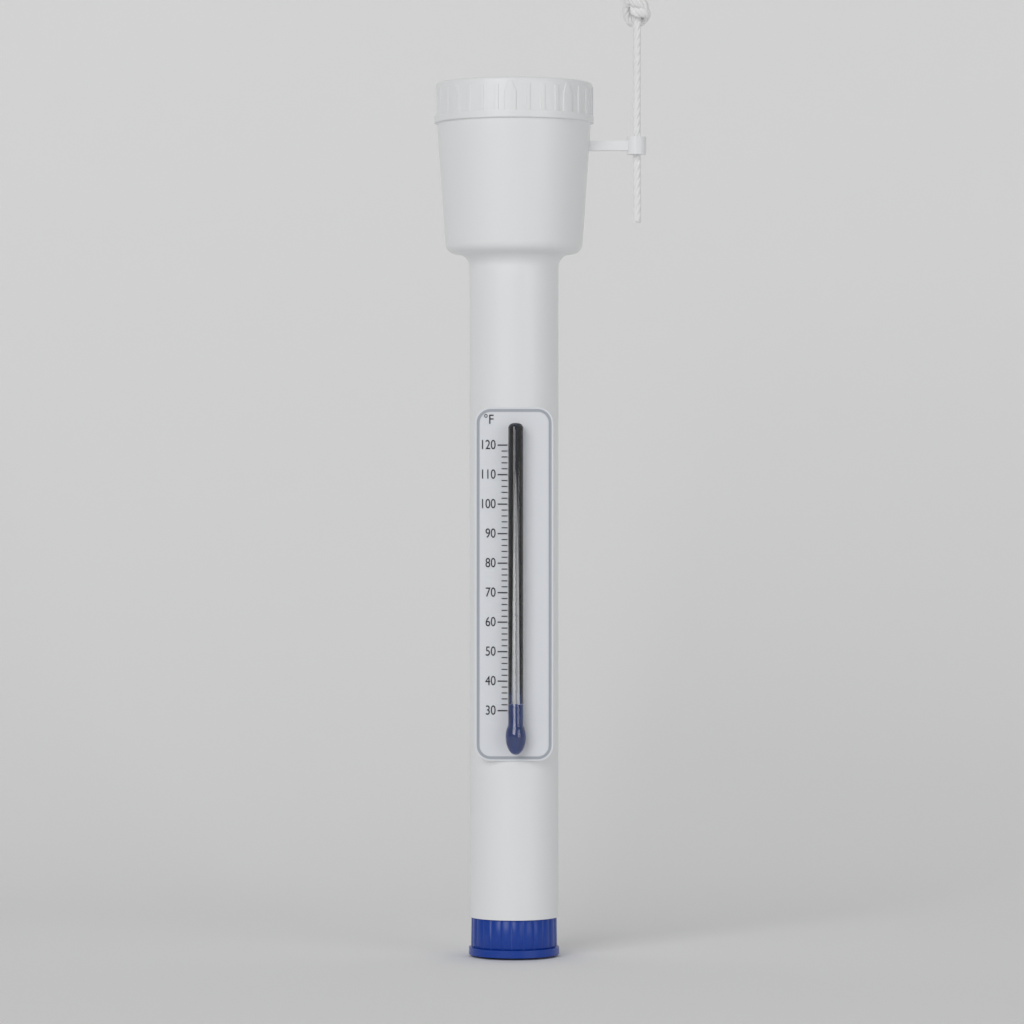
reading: 32 °F
